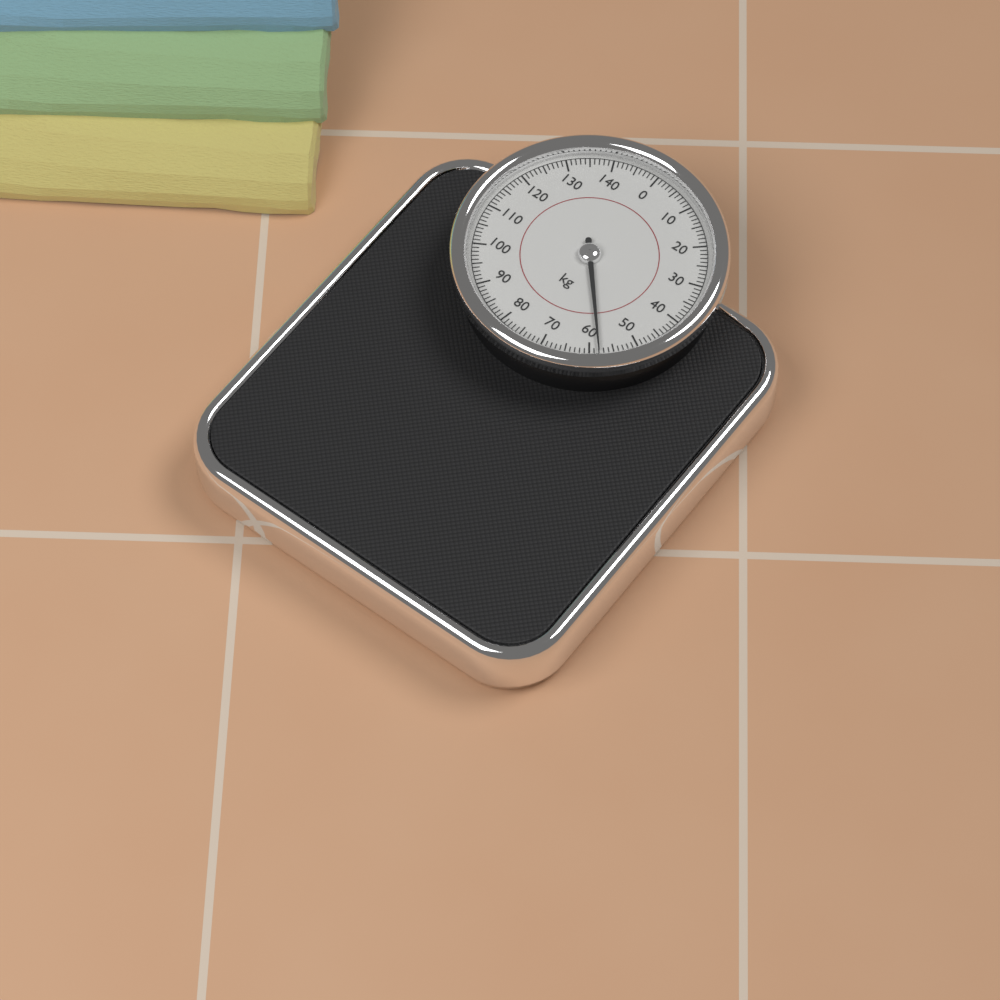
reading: 58 kg
